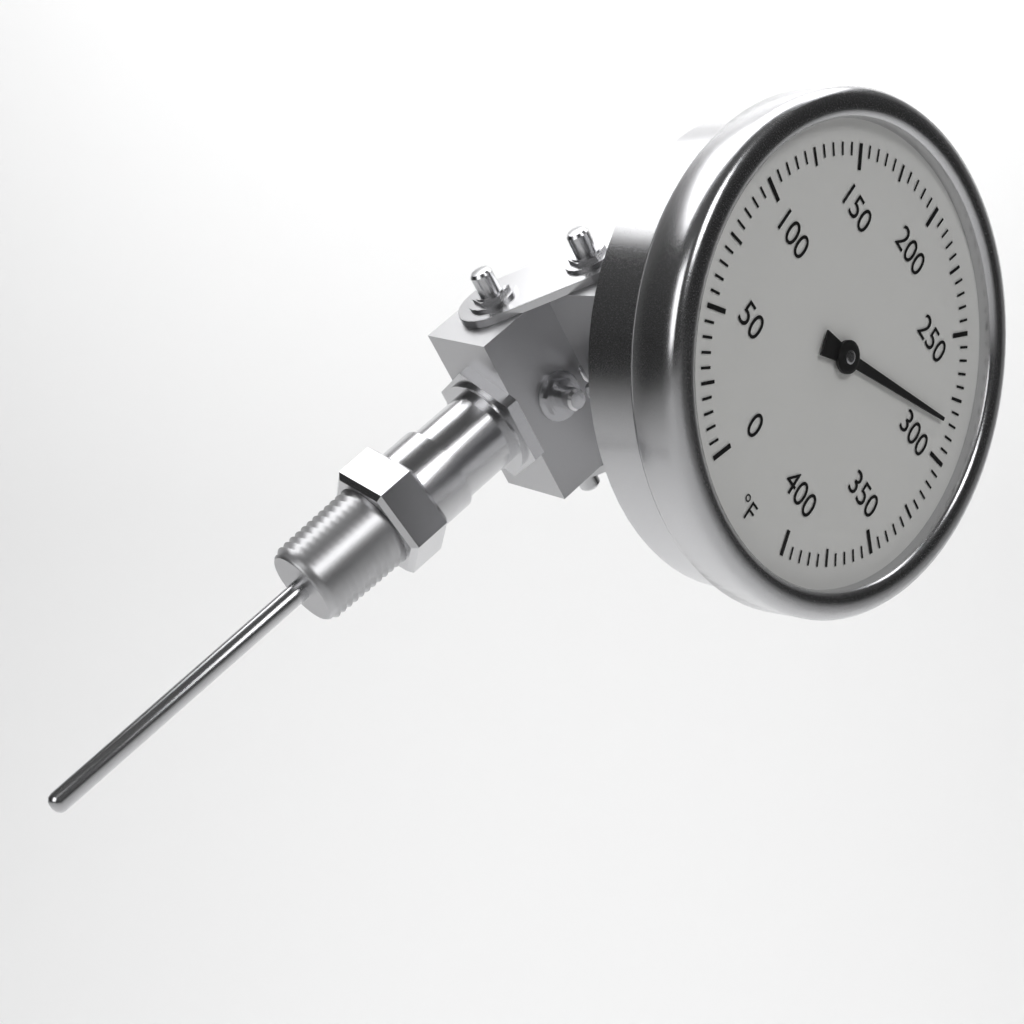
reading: 285 °F
